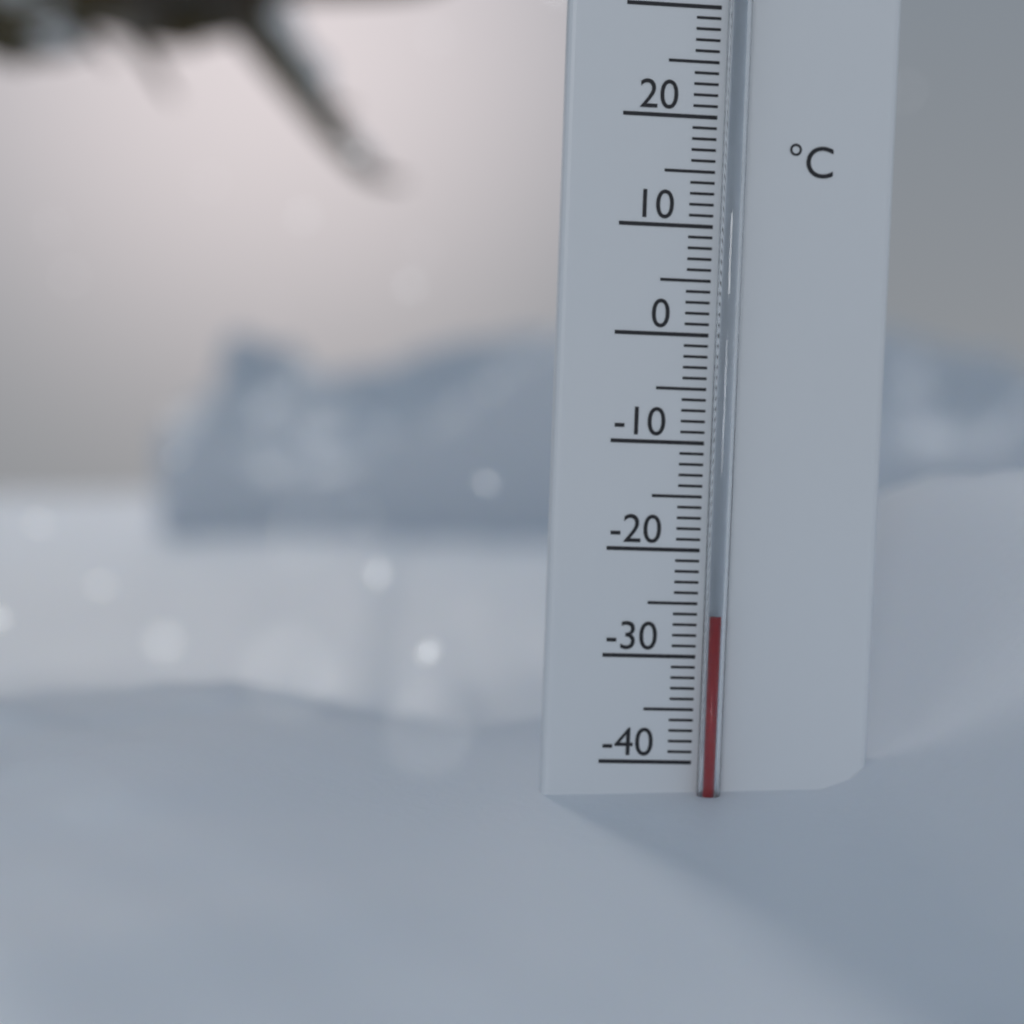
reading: -26 °C
